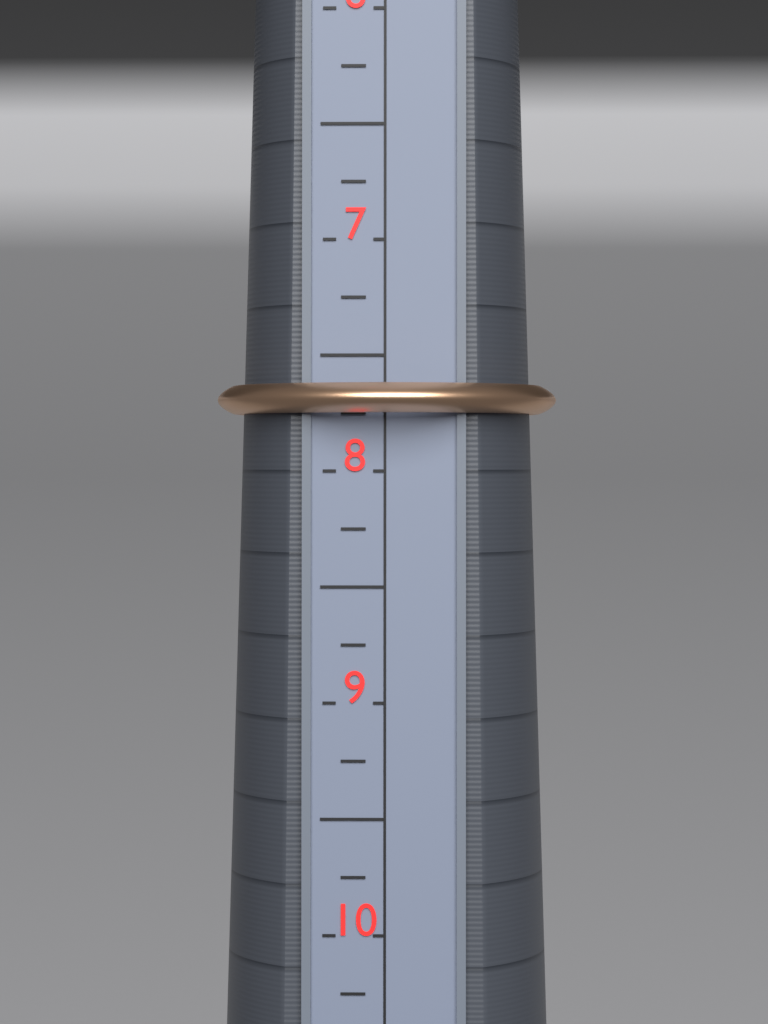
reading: 7.75 (no unit)
